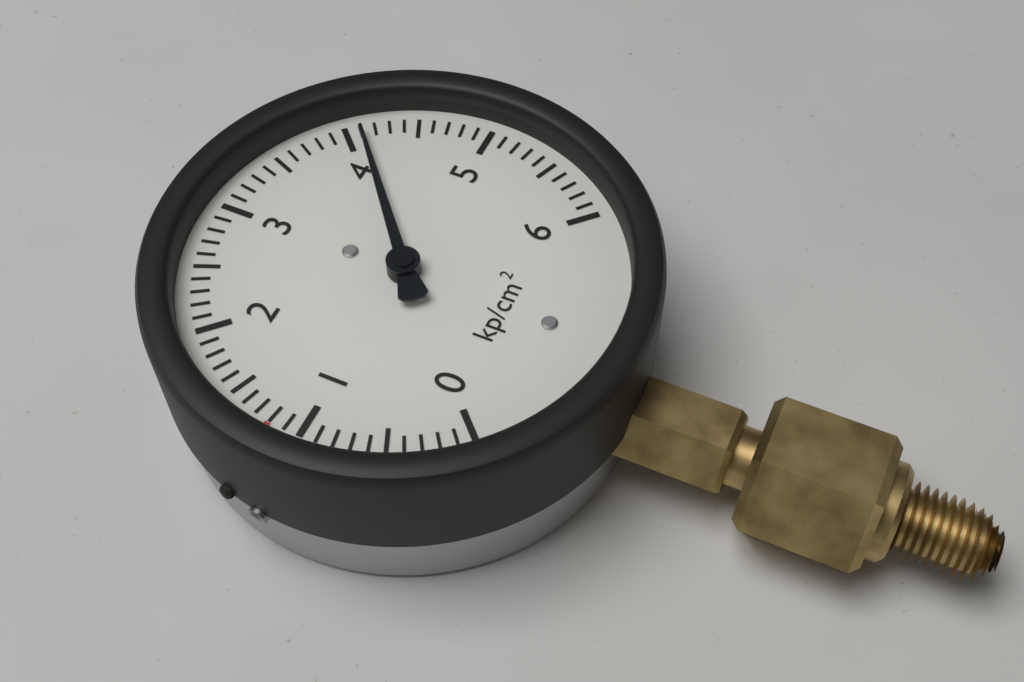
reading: 4.1 kp/cm²
